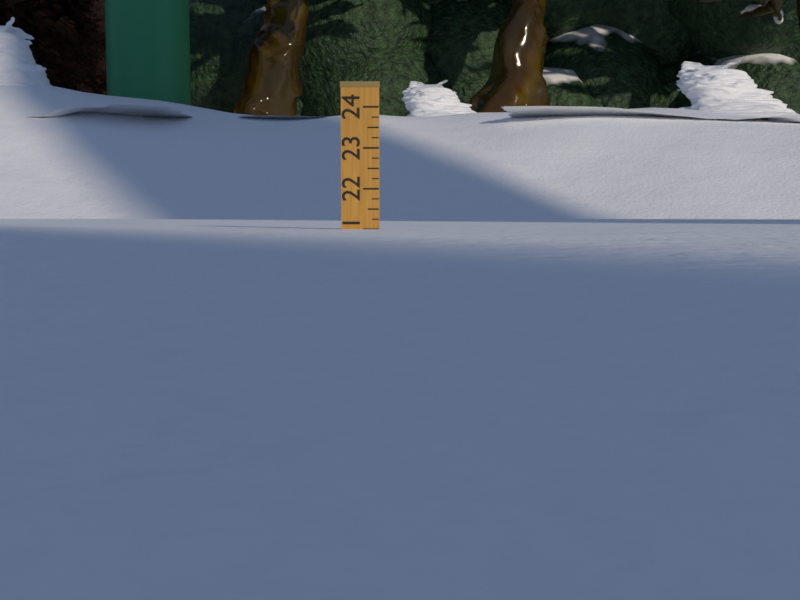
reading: 21.00 (no unit)
